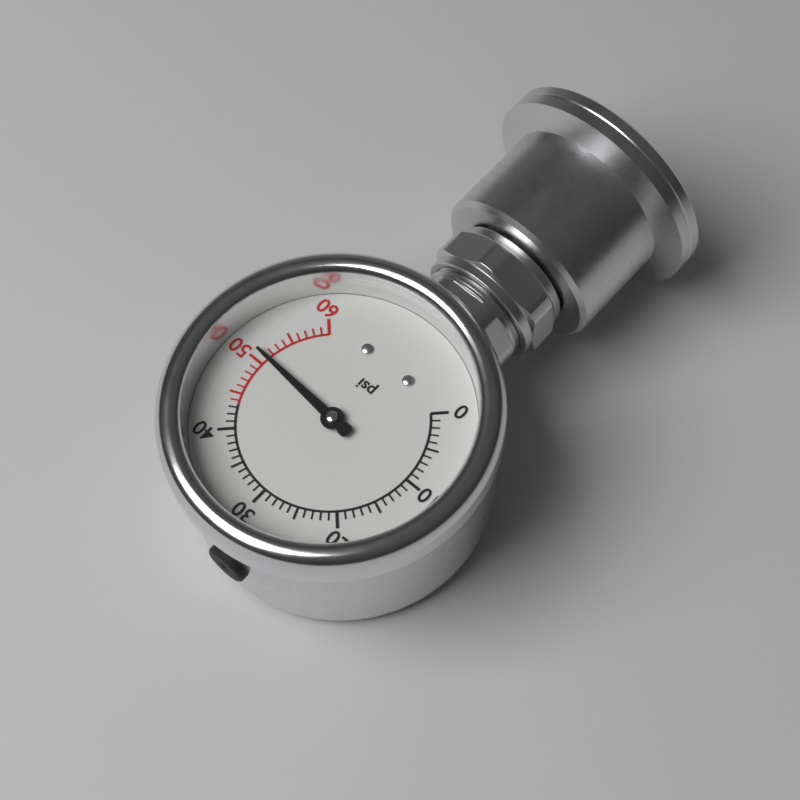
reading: 51 psi
